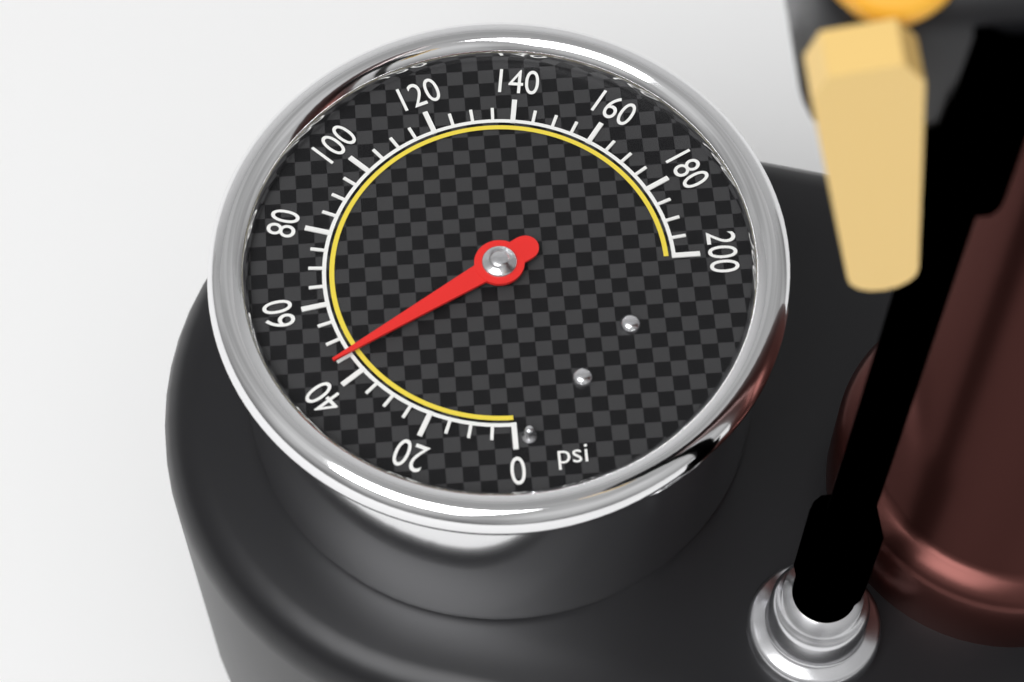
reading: 45 psi
